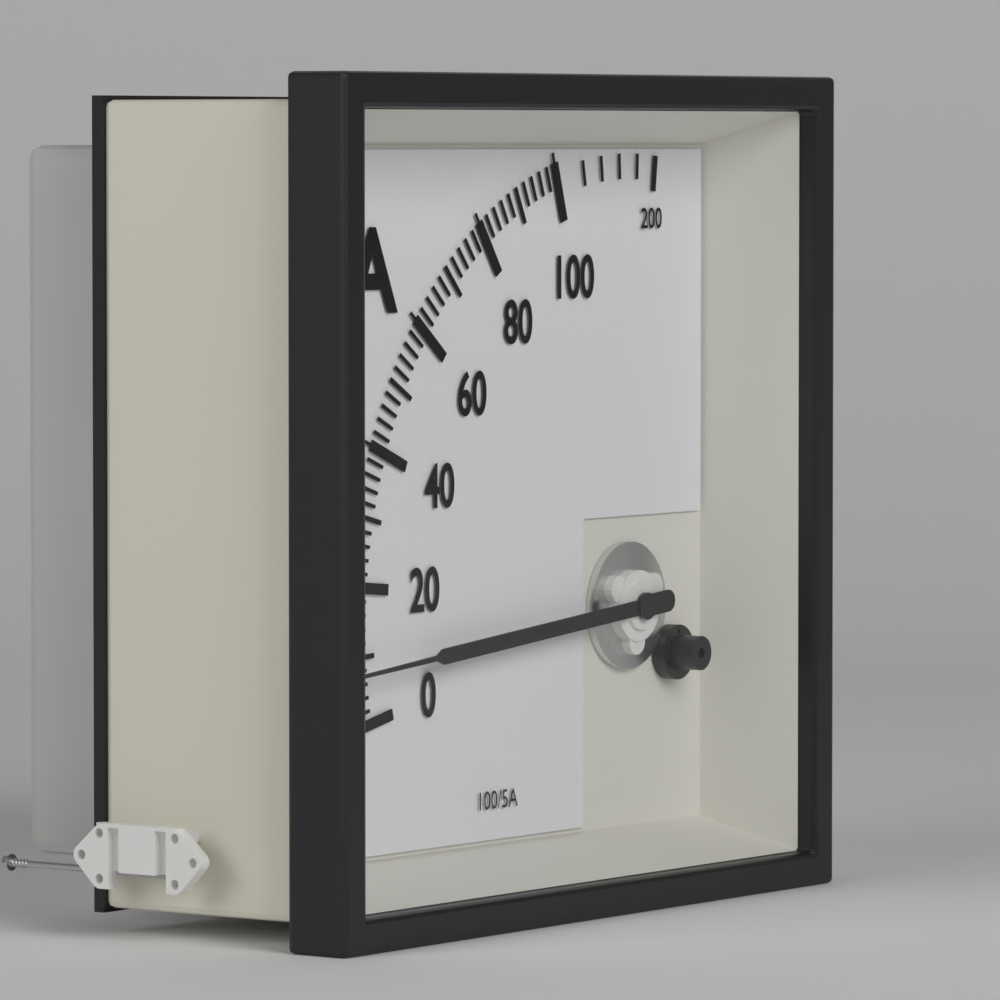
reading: 8 A
